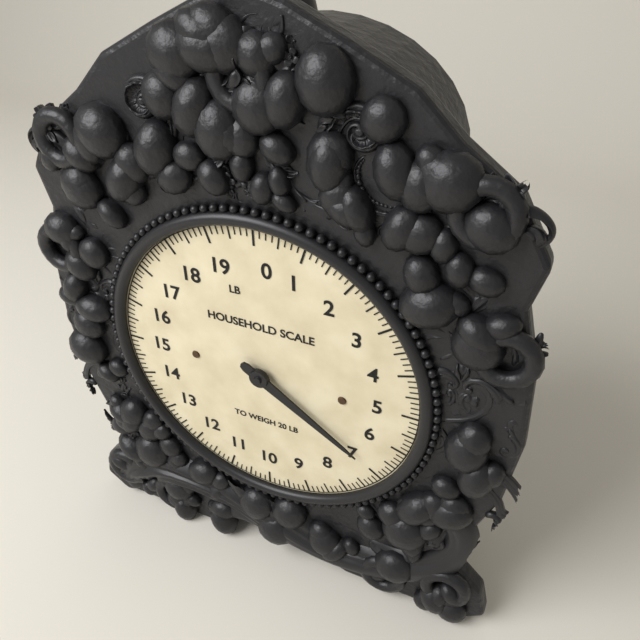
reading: 6.875 lb
